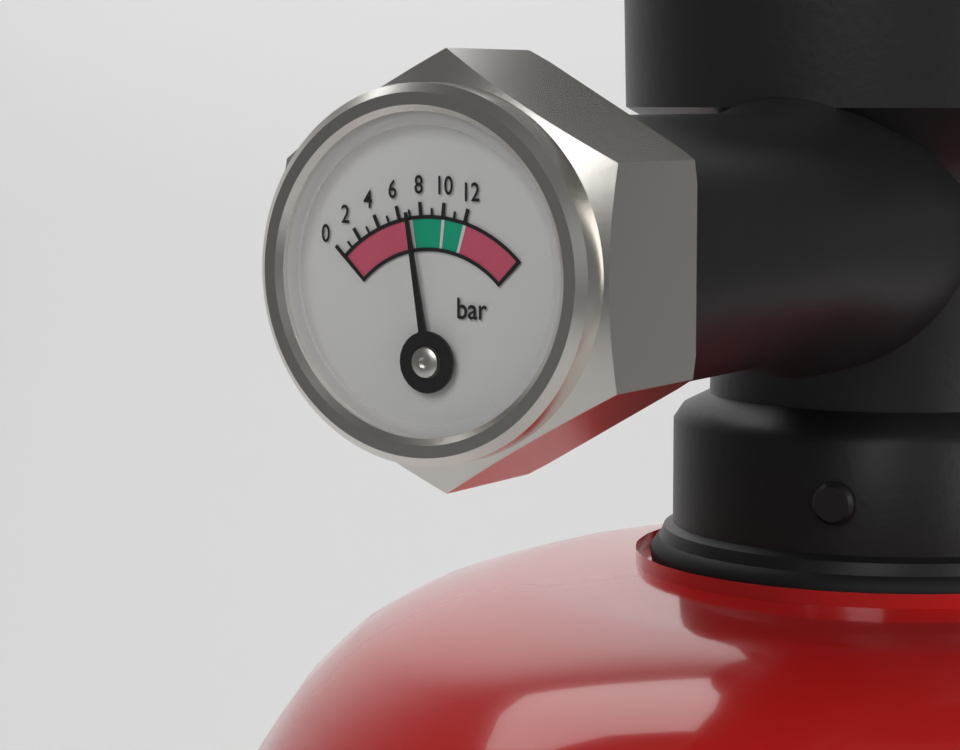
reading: 7 bar
